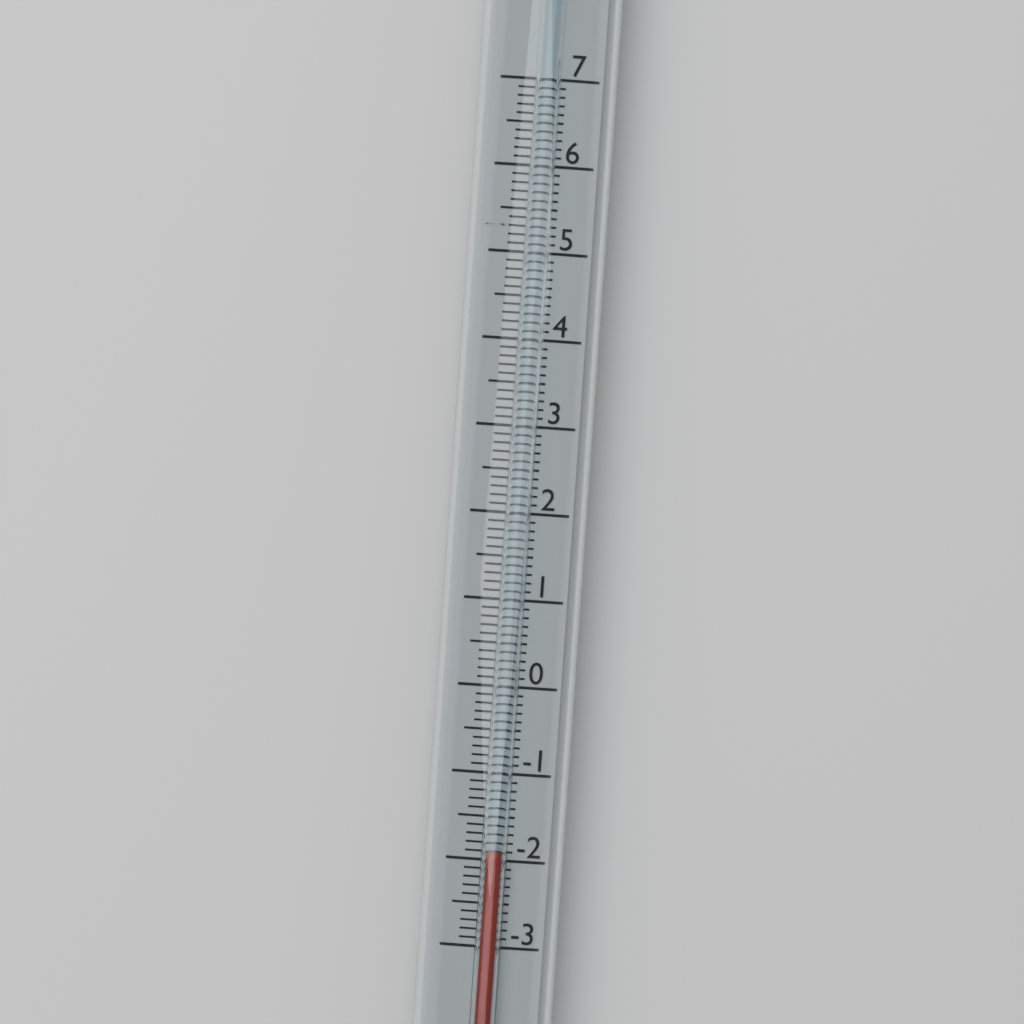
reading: -1.9 (no unit)
